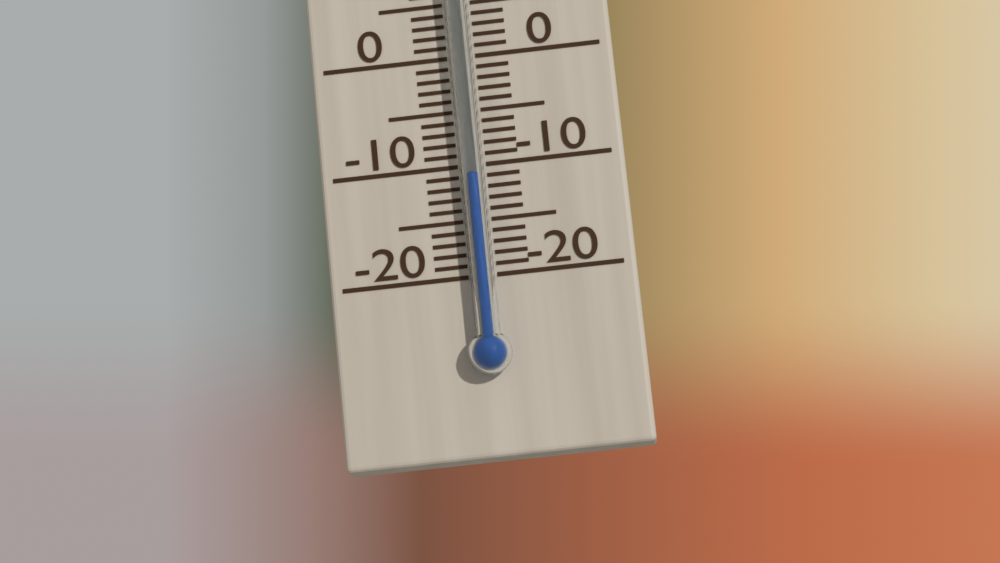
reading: -11 °C
